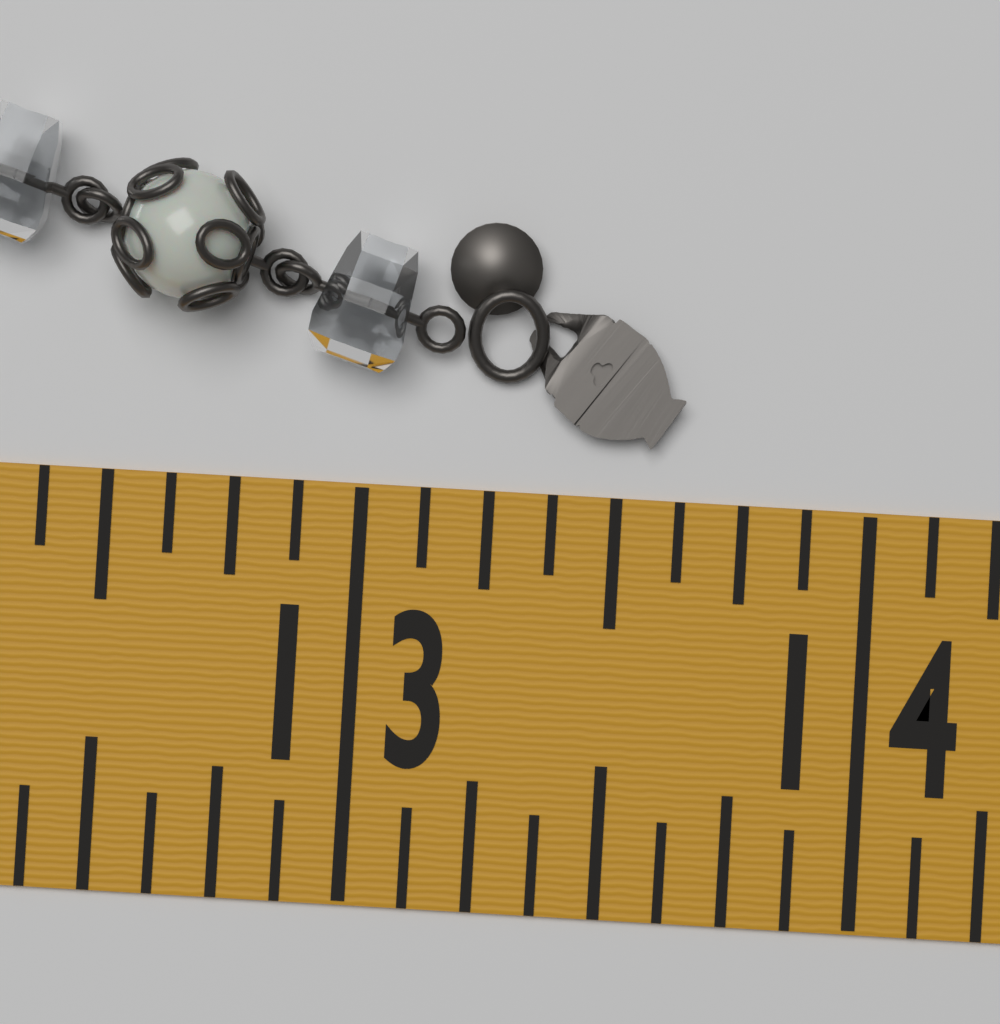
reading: 13.625 in
